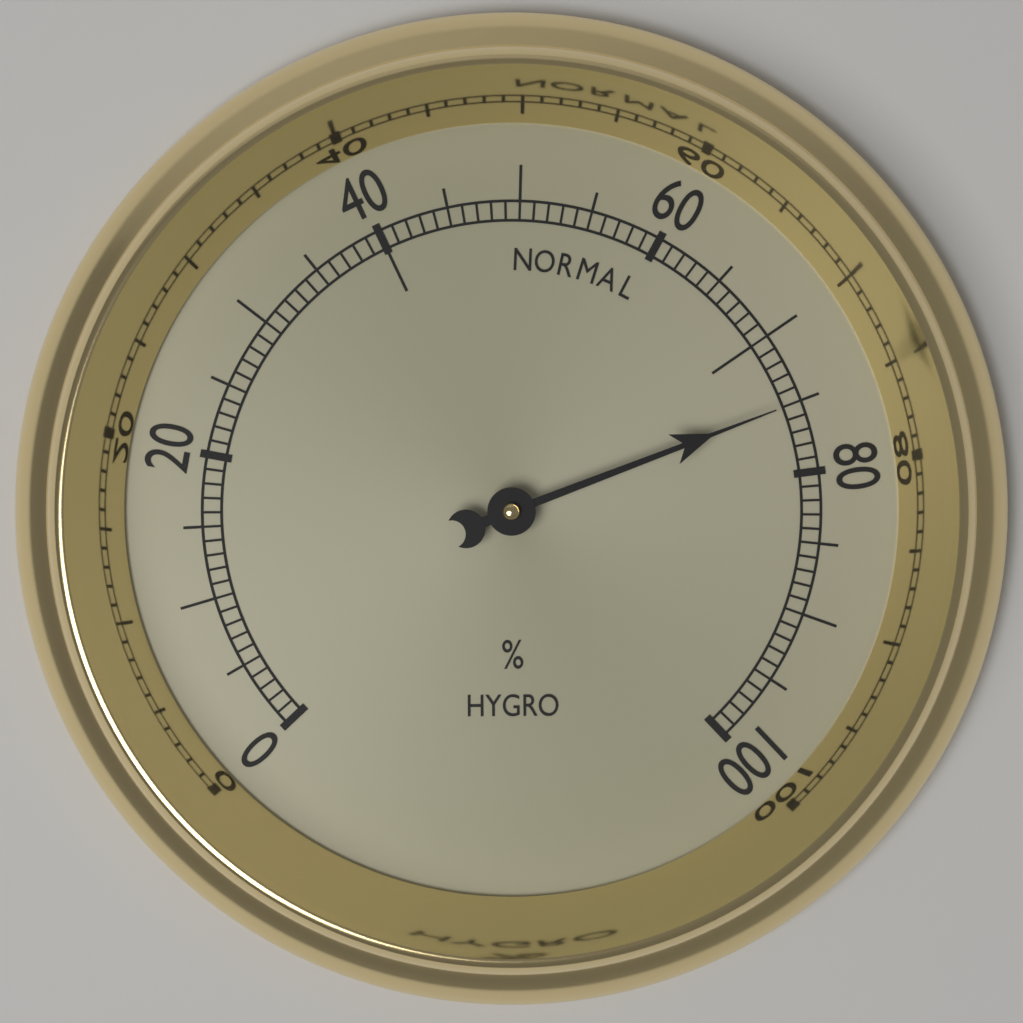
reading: 75 %
